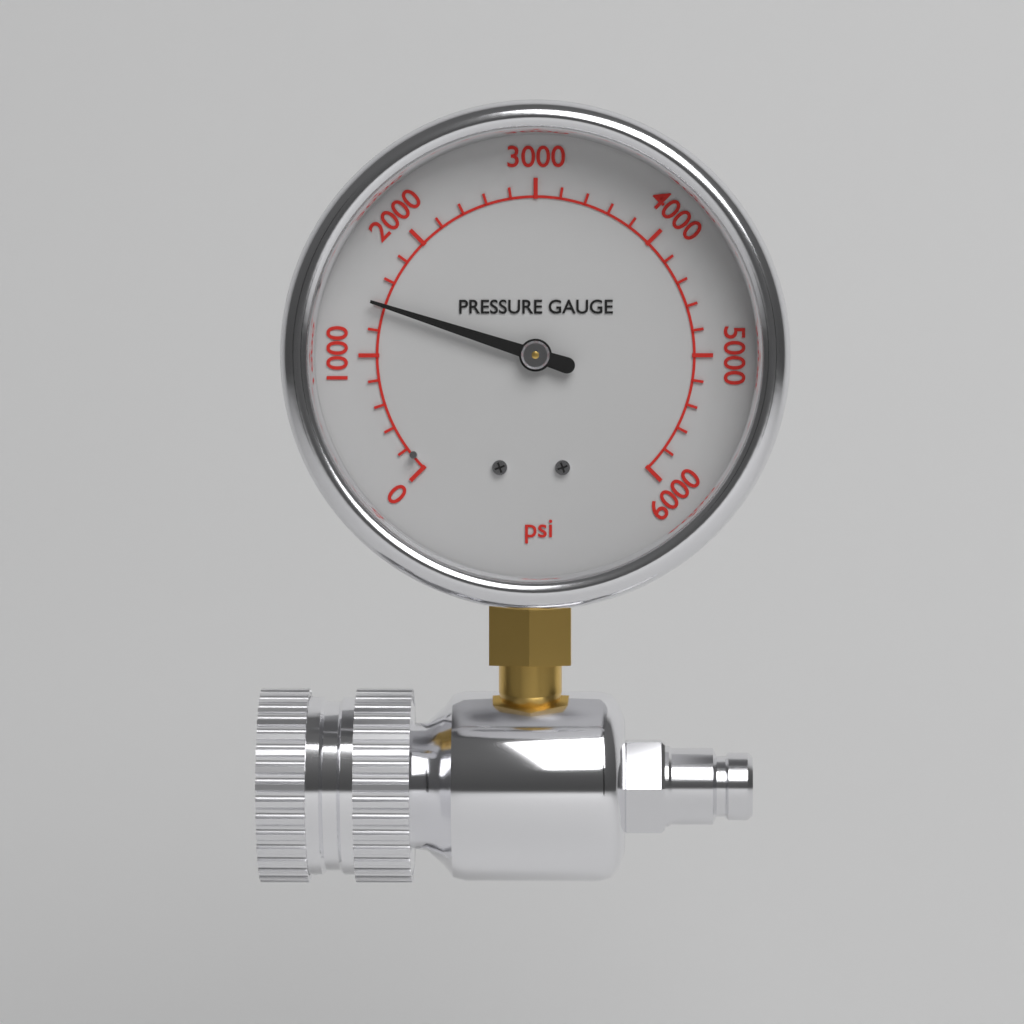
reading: 1400 psi
